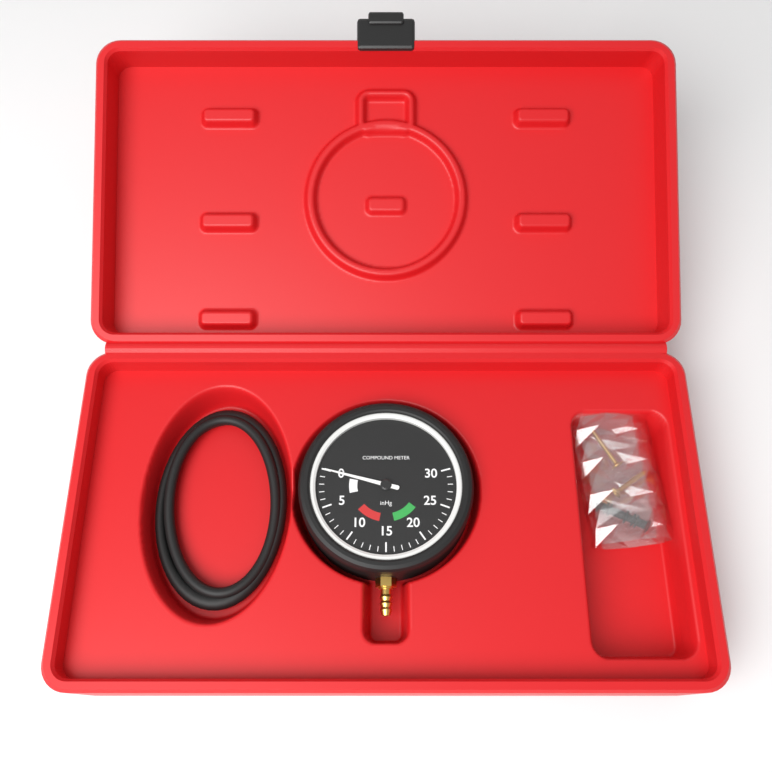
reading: 0 inHg
